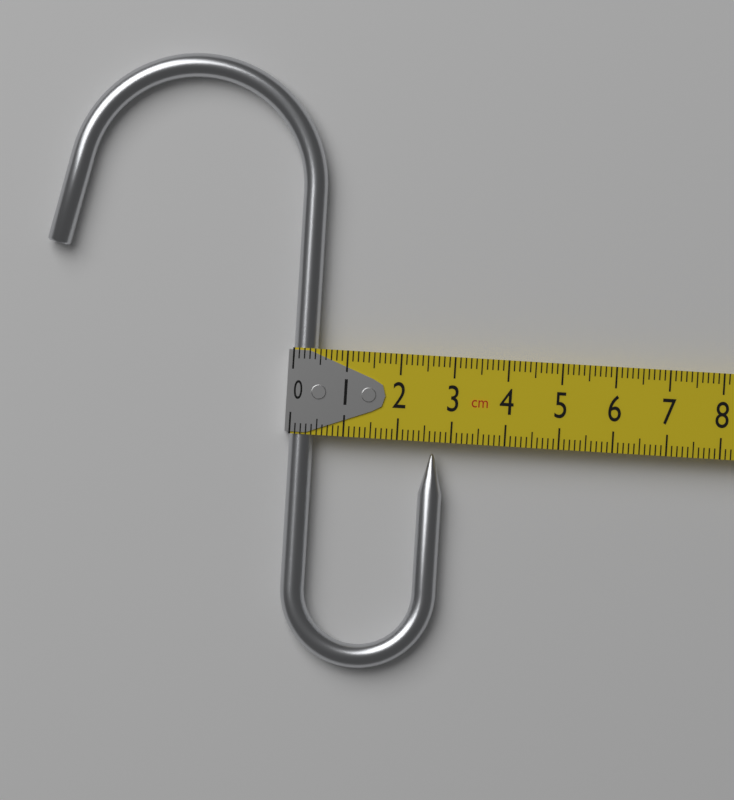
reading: 2.9 cm
